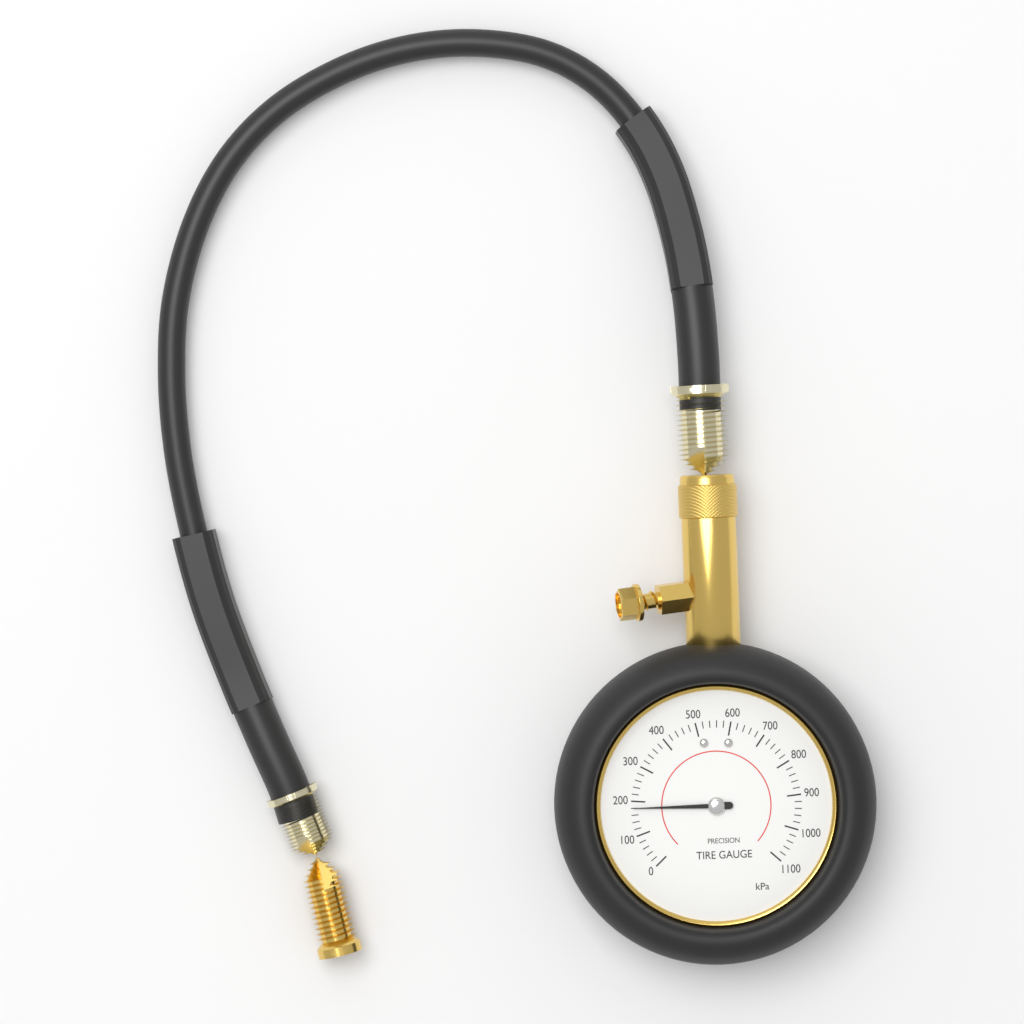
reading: 180 kPa
